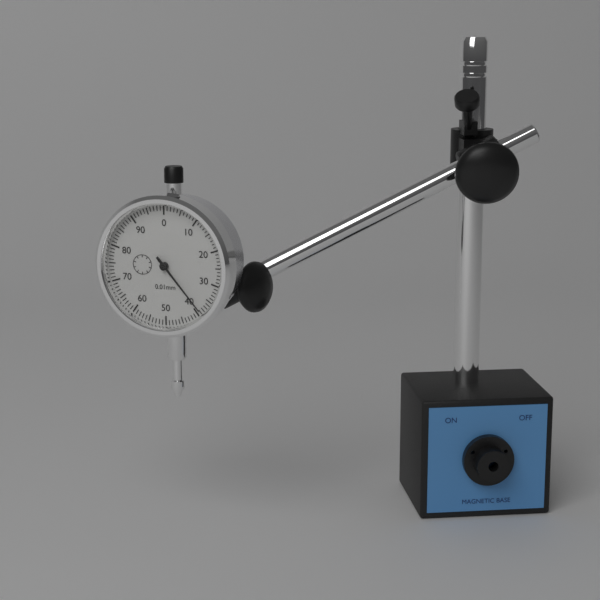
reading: 0.39 mm
